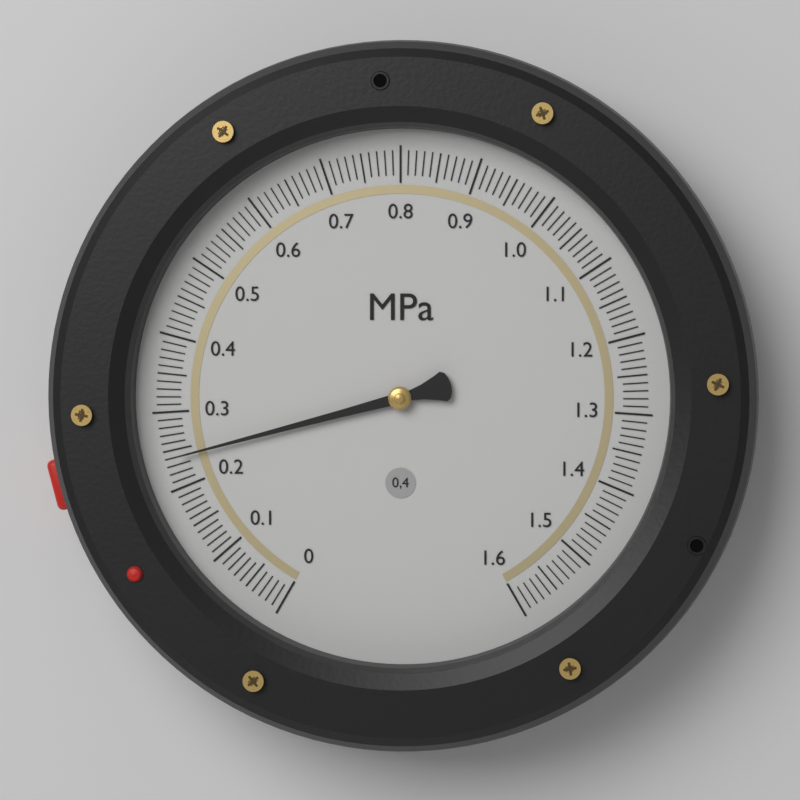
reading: 0.24 MPa
